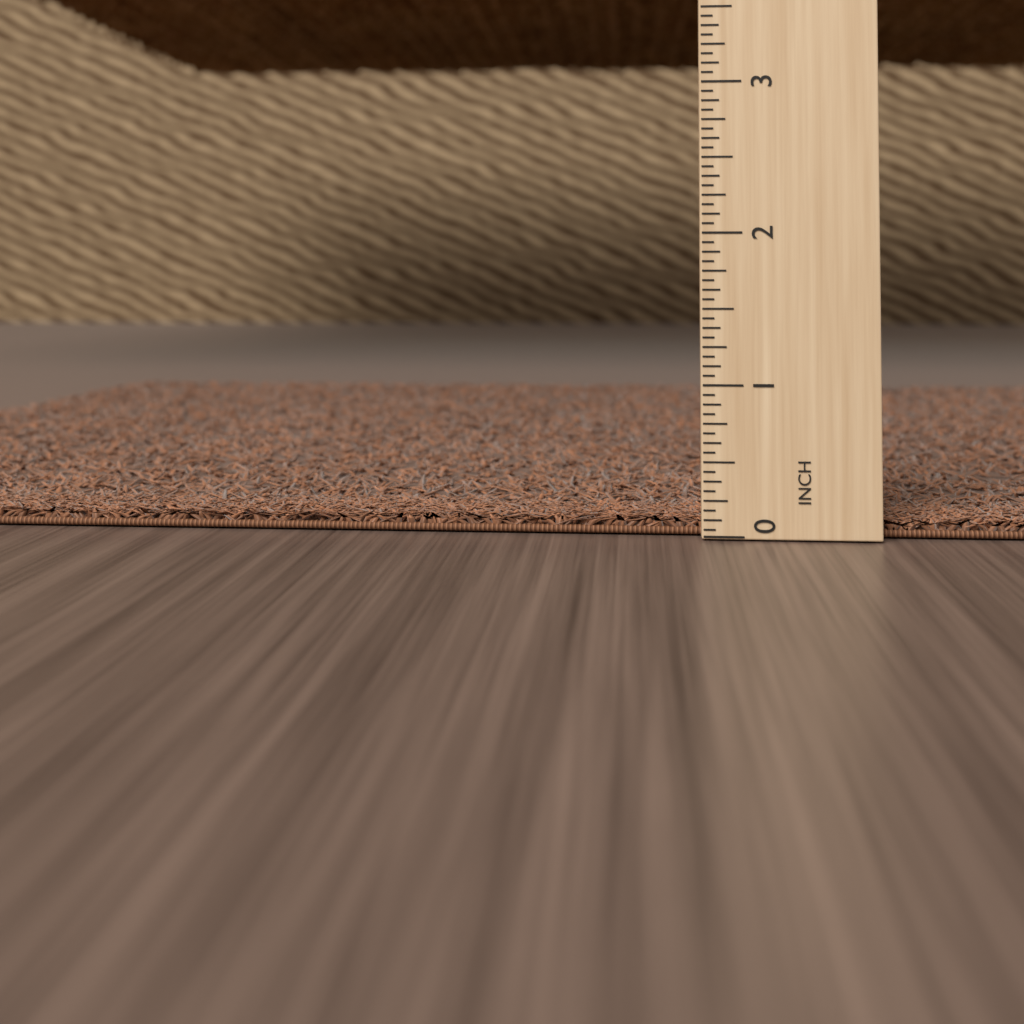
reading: 0.1250 in
